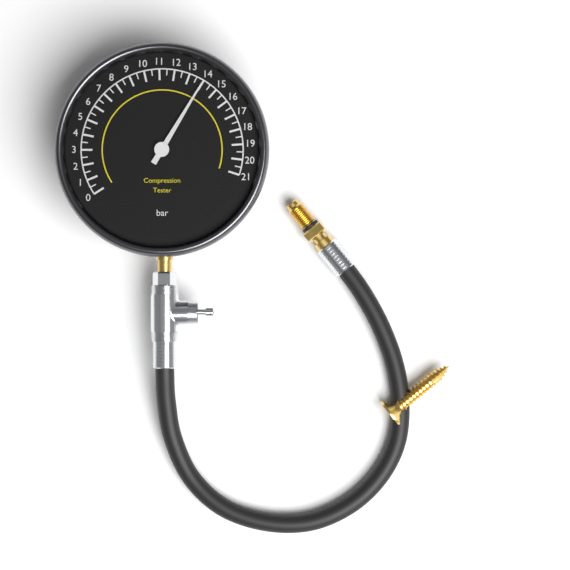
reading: 14.0 bar
